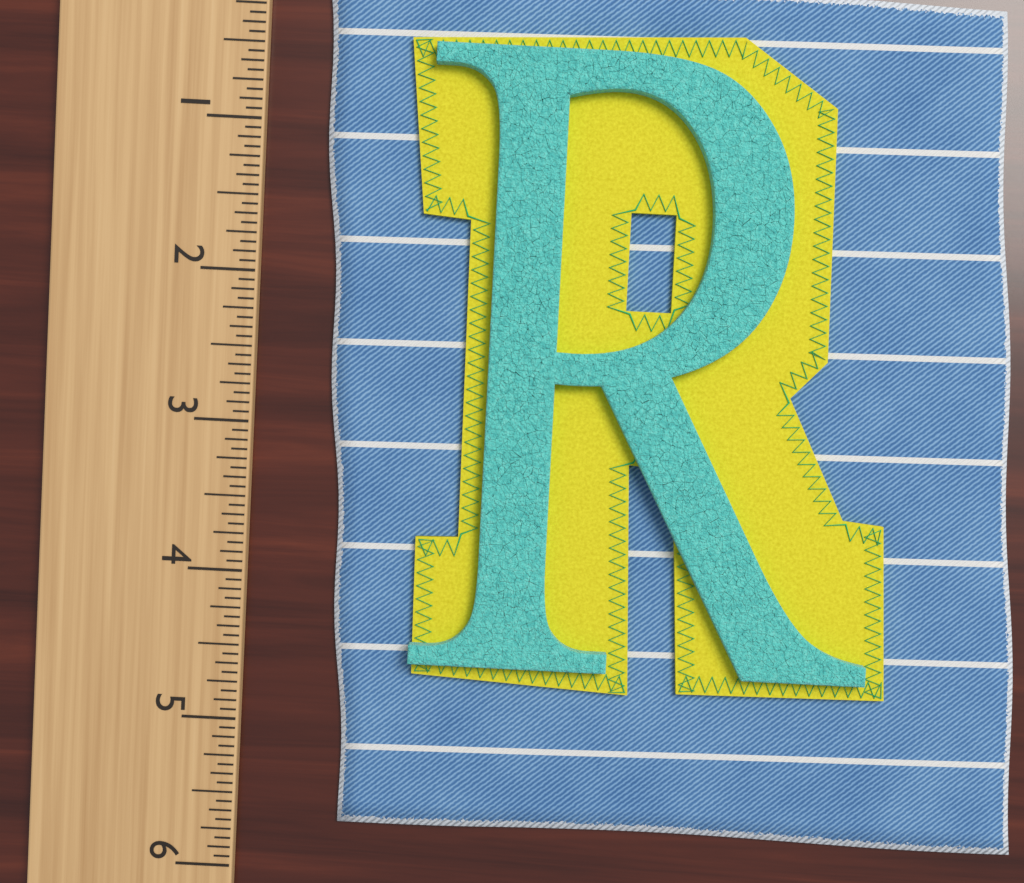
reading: 5.6875 (no unit)
